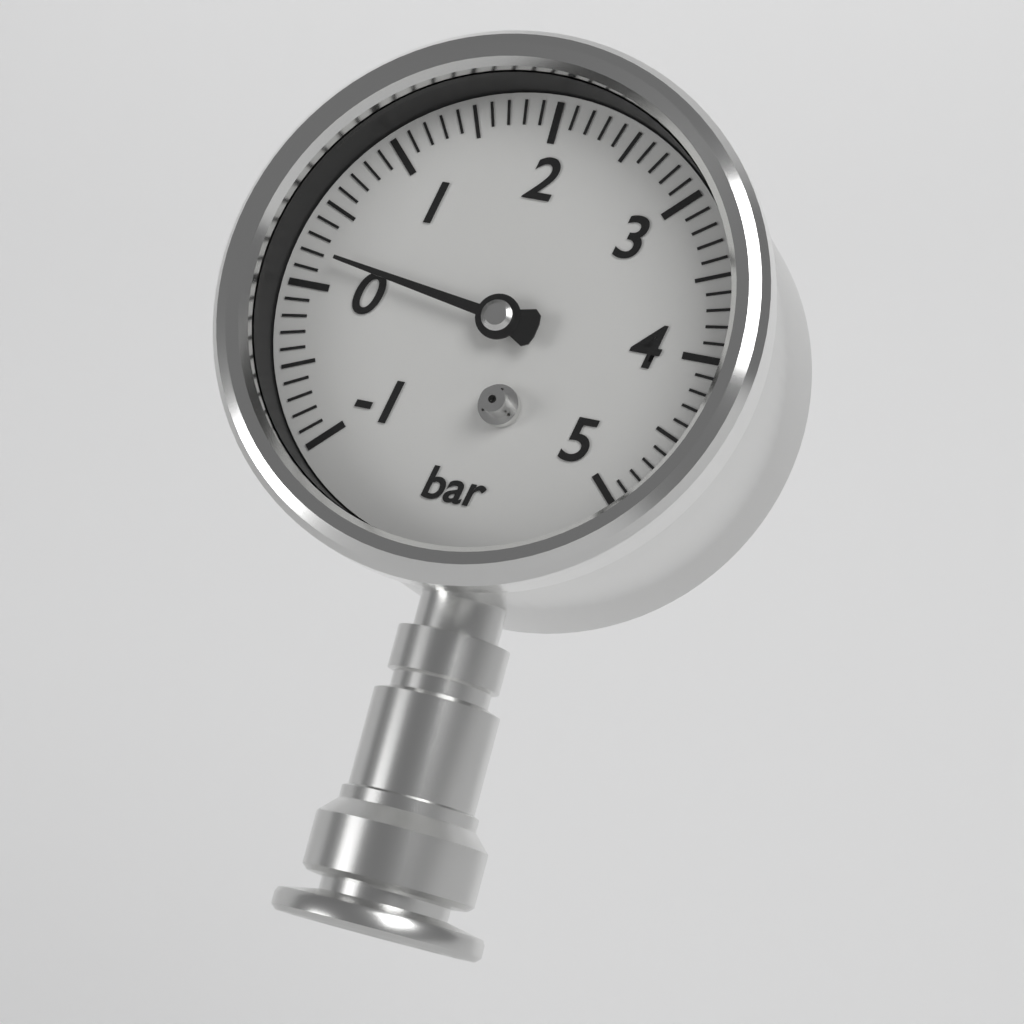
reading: 0.2 bar
